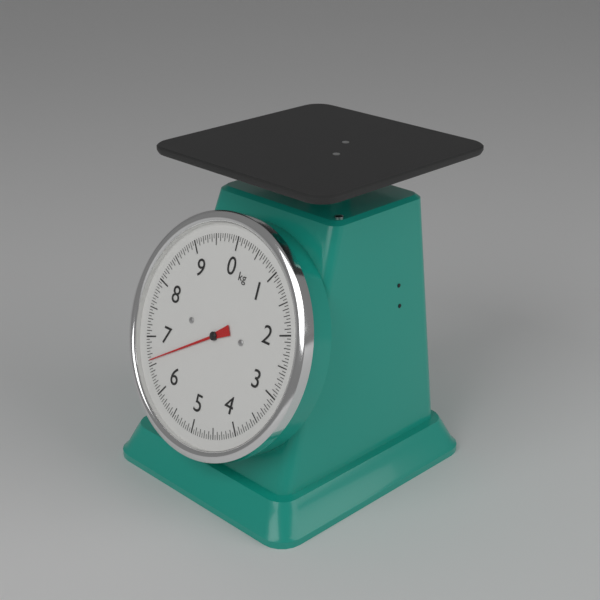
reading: 6.60 kg
